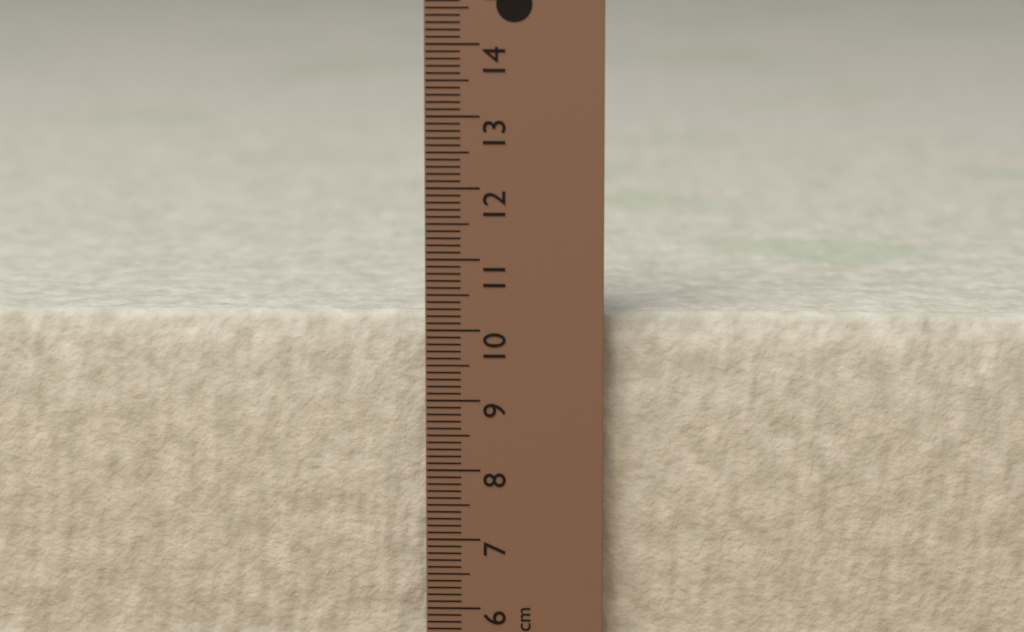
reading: 10.2 cm
